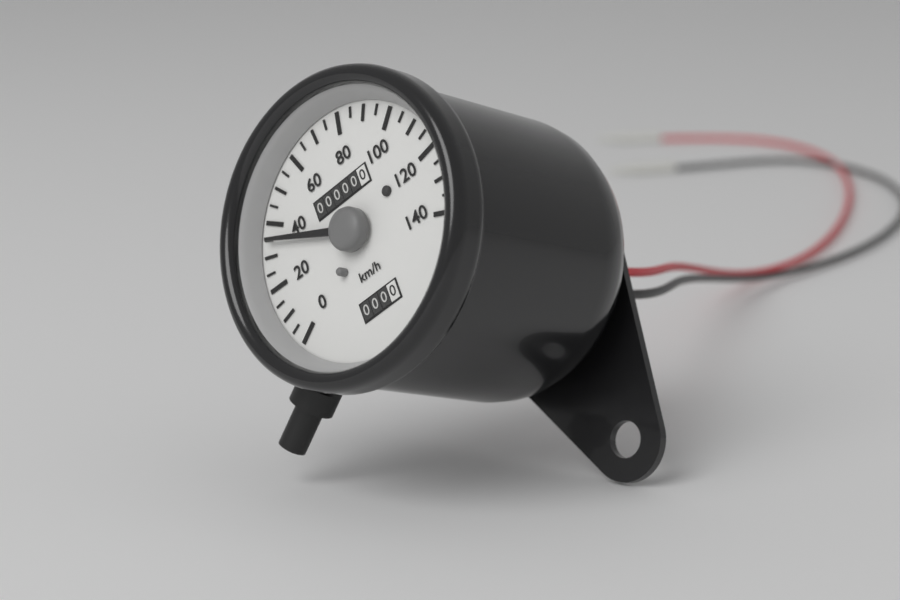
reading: 35 km/h
